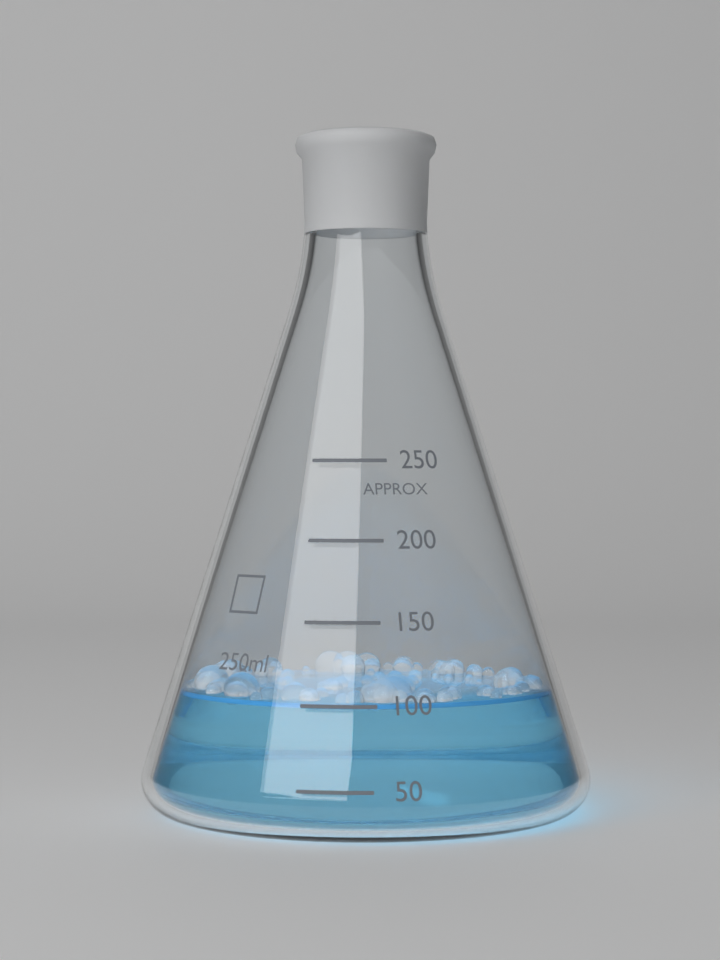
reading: 100 ml
